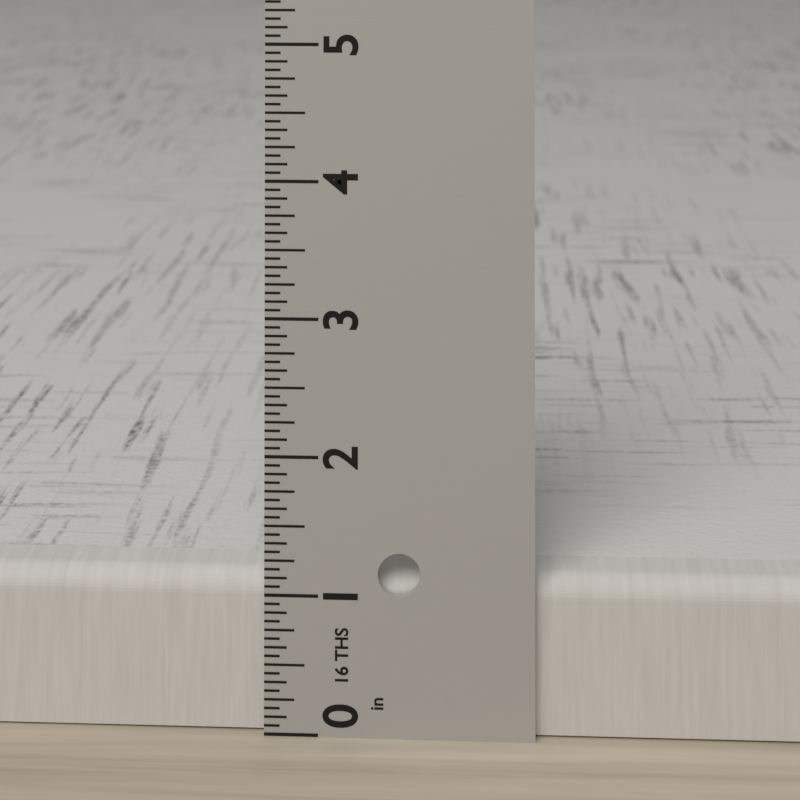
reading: 1.1250 in
